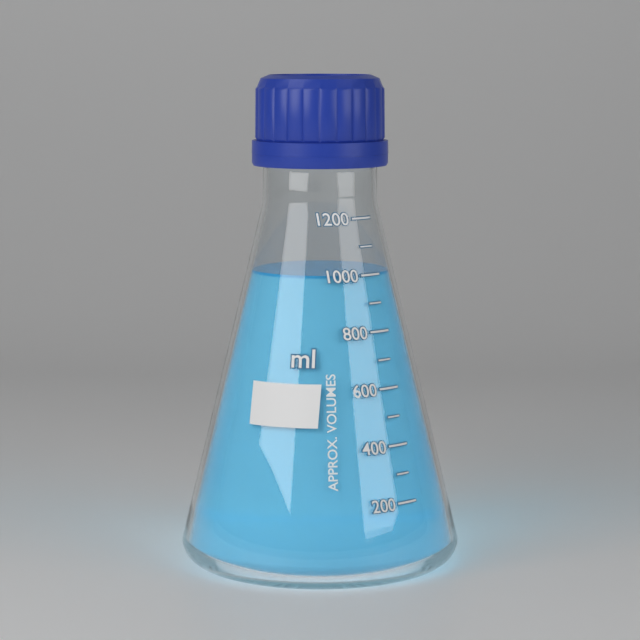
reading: 1000 ml
